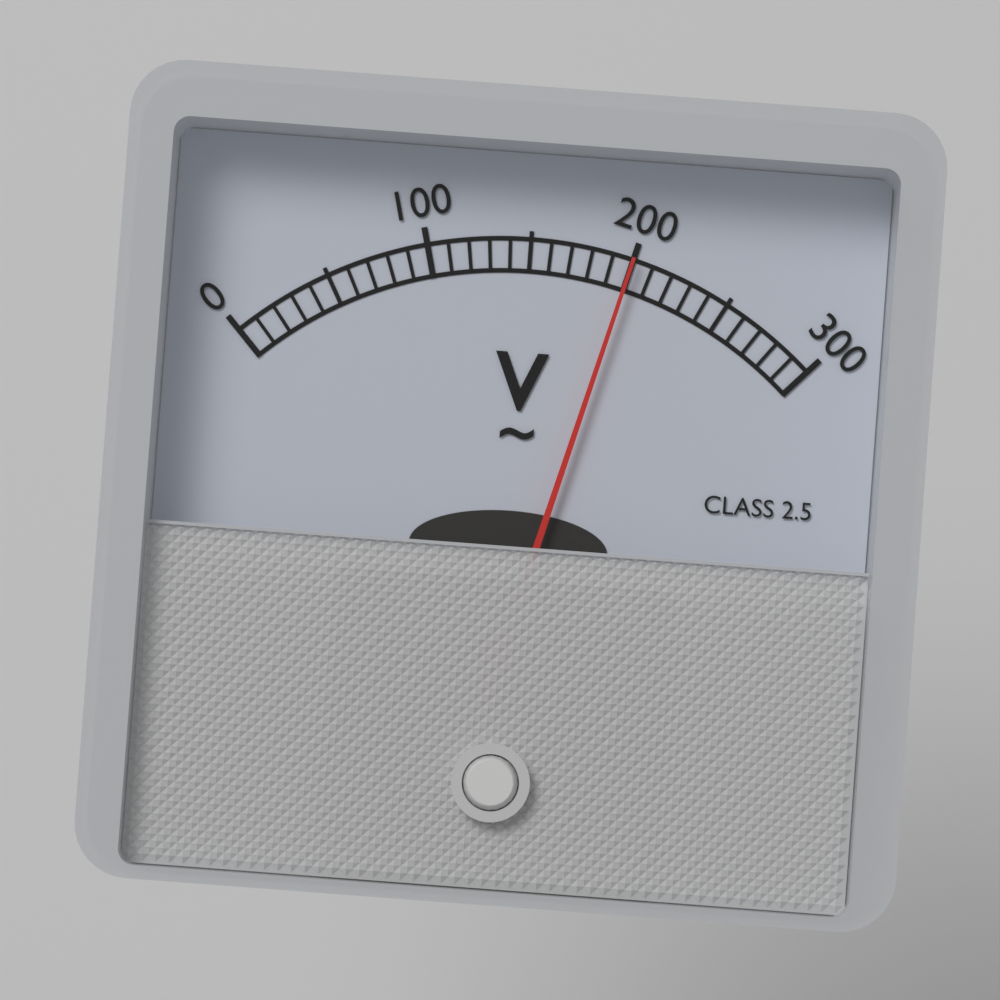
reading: 200 V
